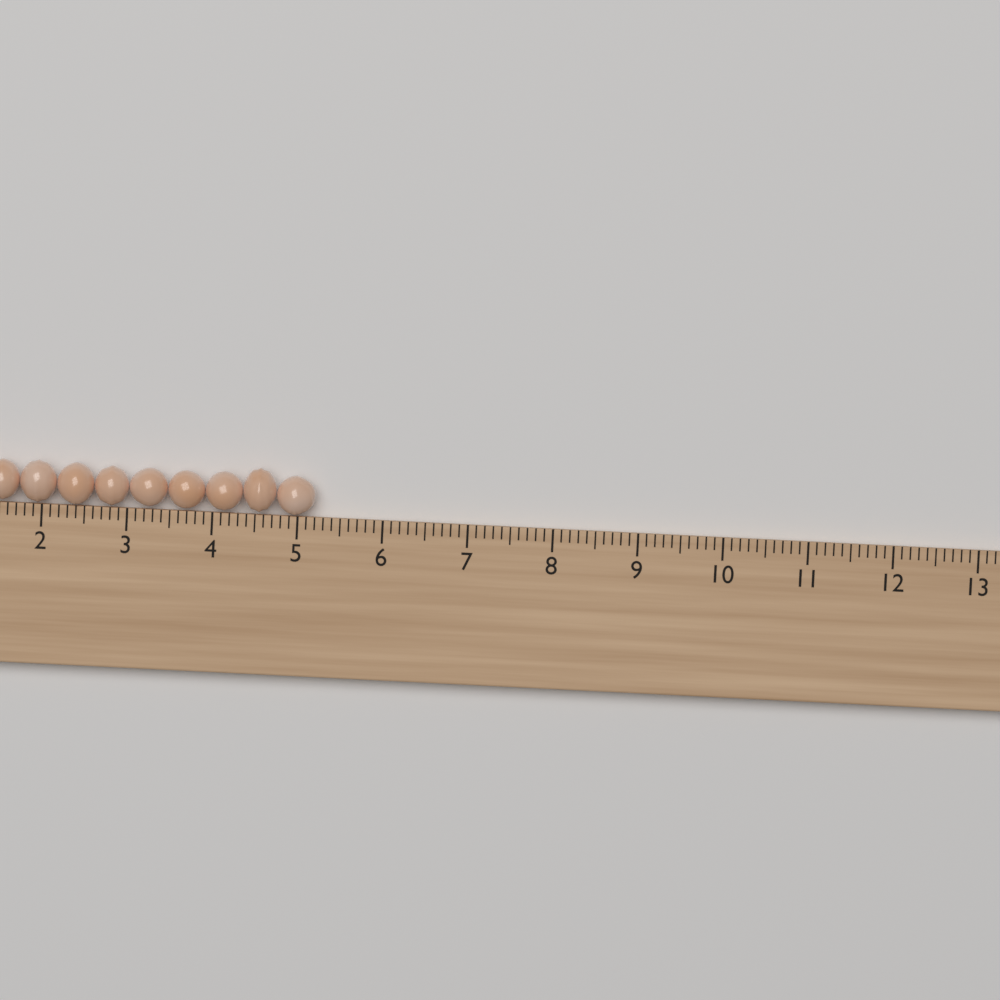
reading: 5.2 cm
